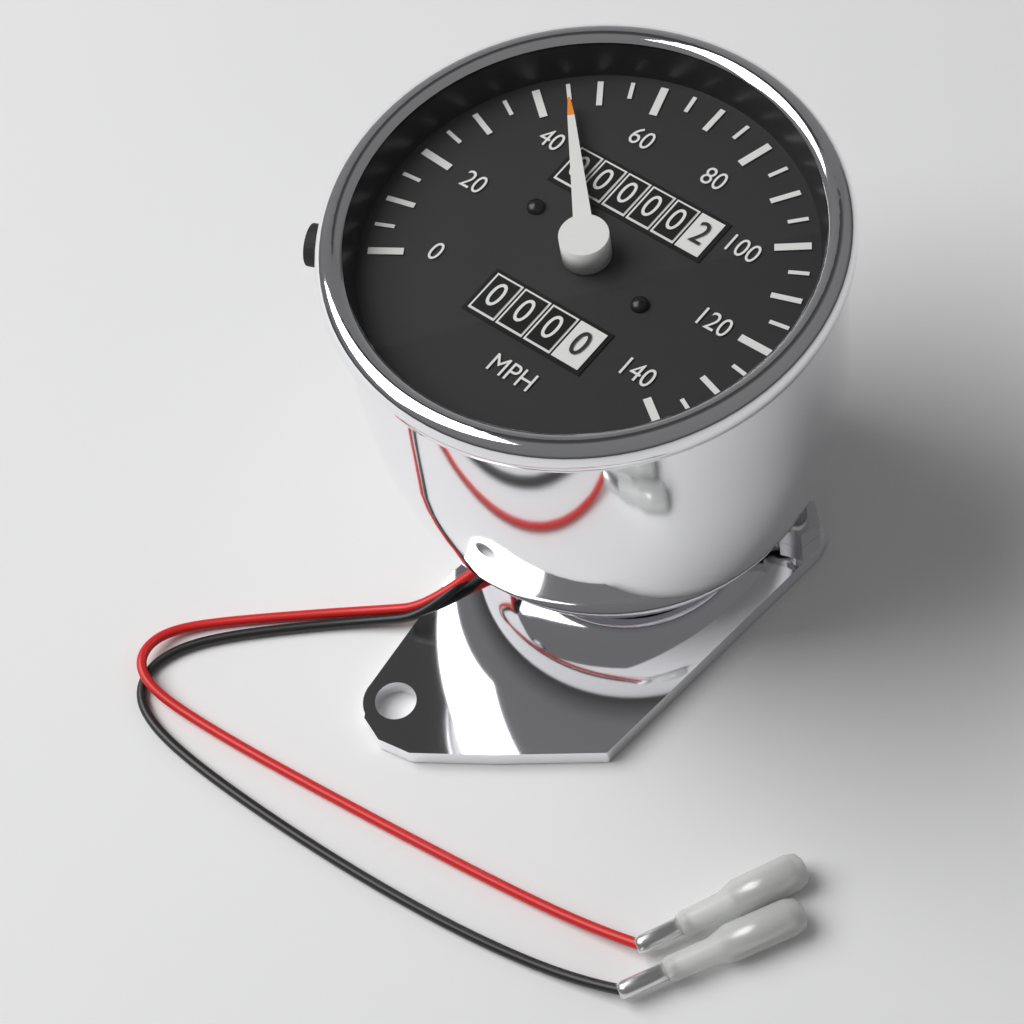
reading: 45 mph
